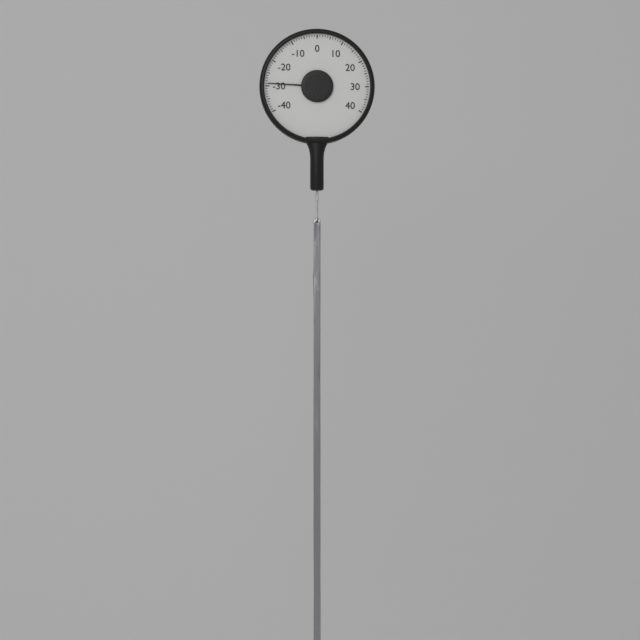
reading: -29 (no unit)
